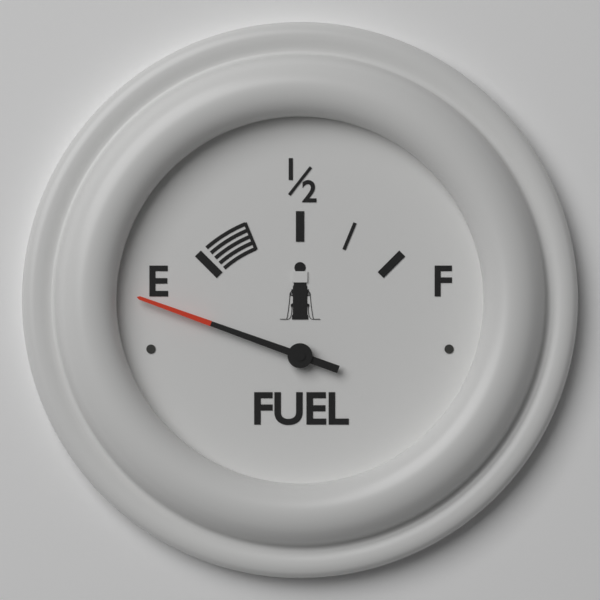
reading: -0.28 (no unit)
